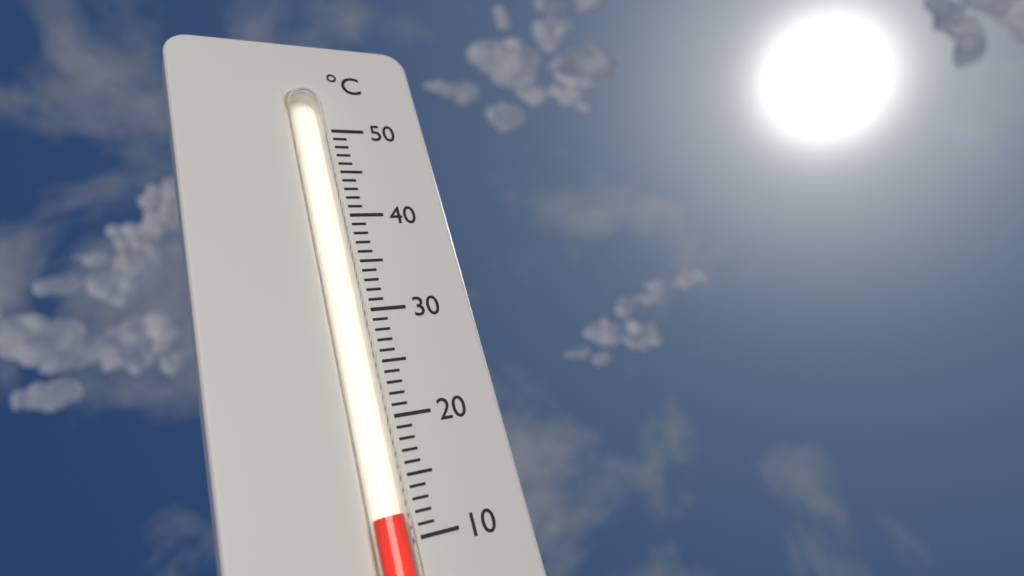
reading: 12 °C
